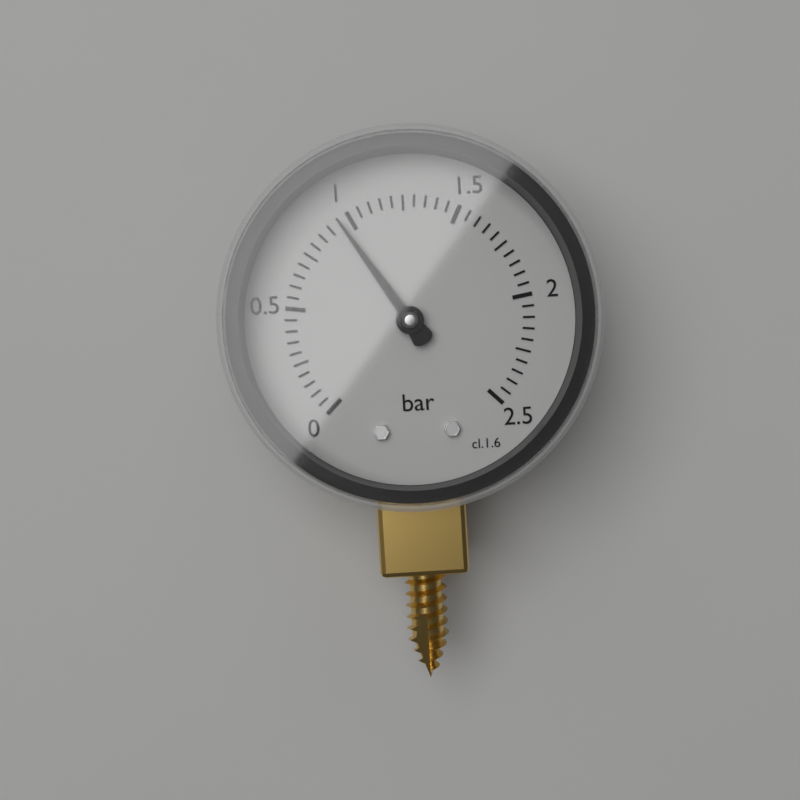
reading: 0.95 bar
